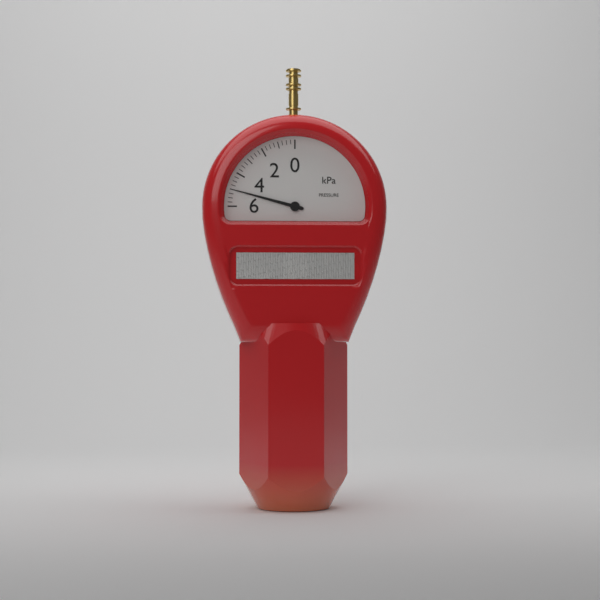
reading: 5.00 kPa
